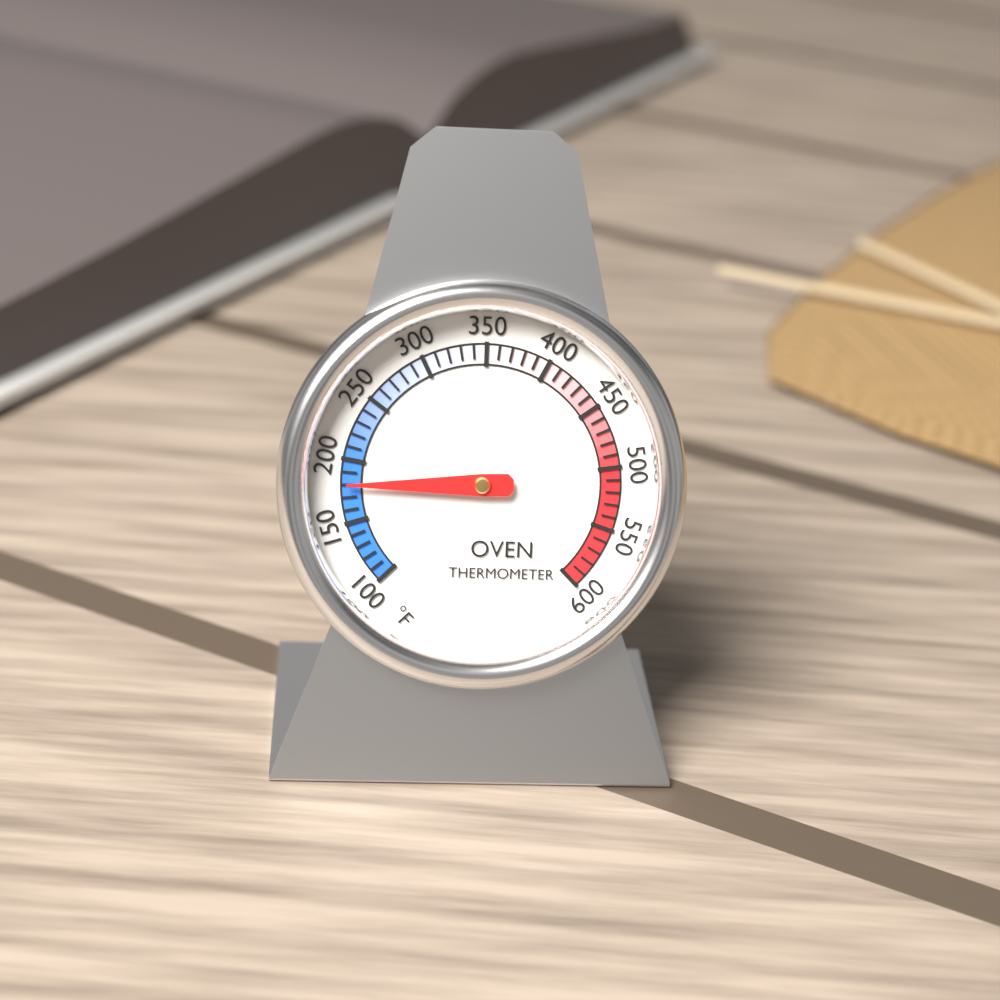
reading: 180 °F
